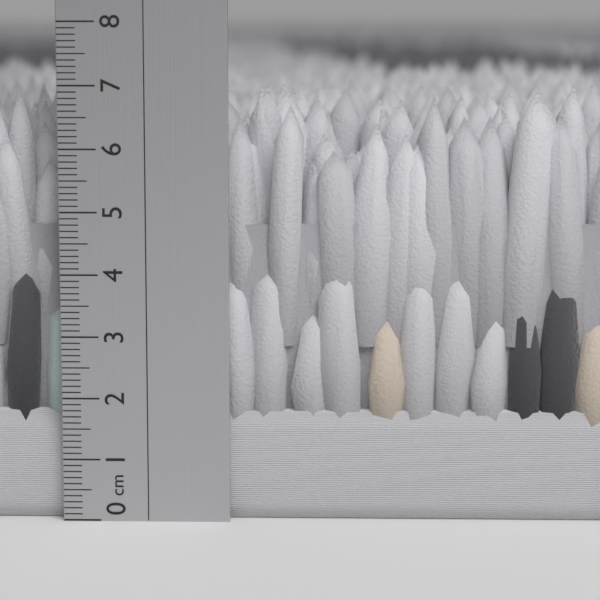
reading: 7.0 cm
